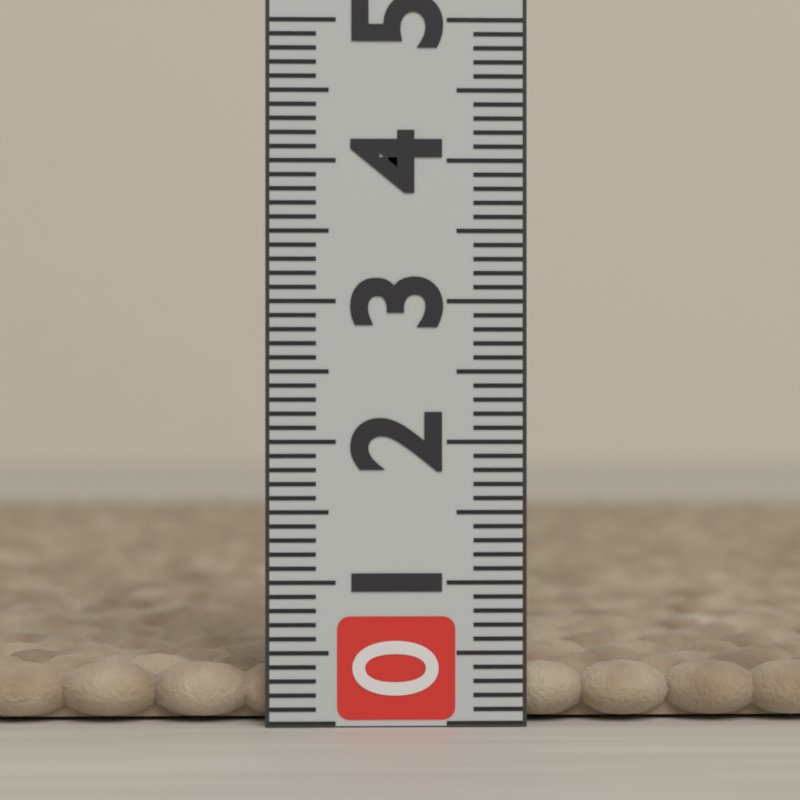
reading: 0.4 (no unit)
